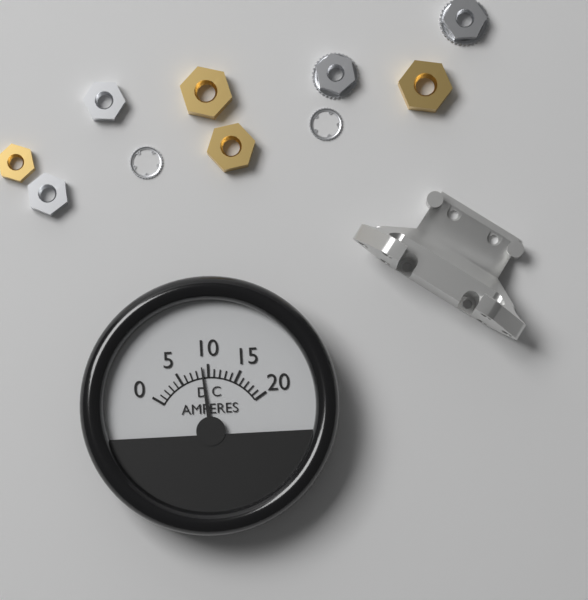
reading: 9 A
